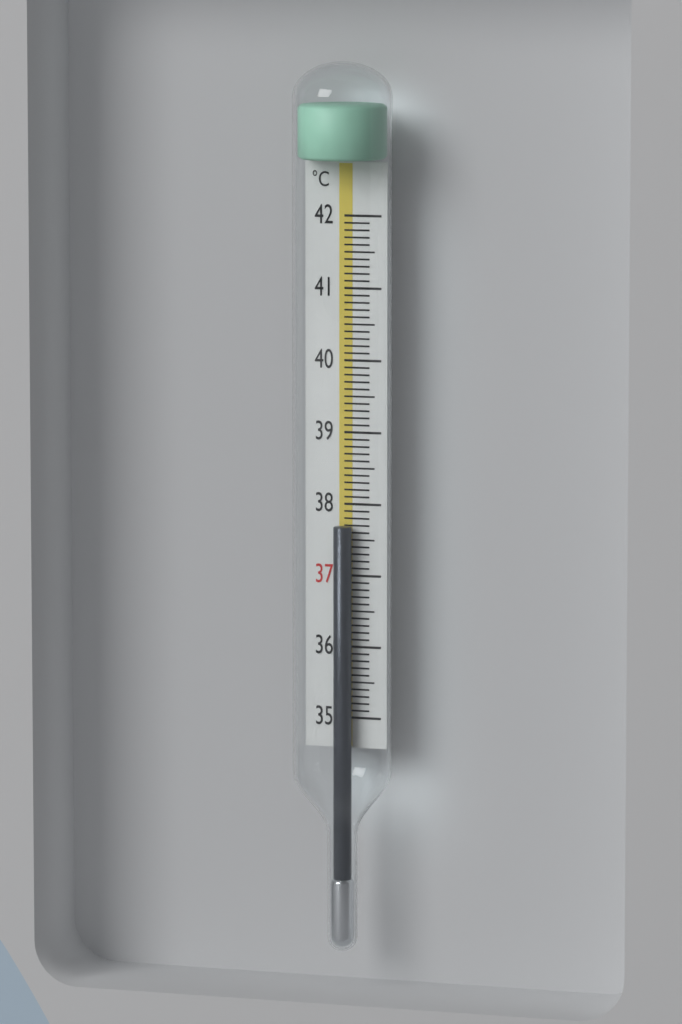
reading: 37.7 °C
